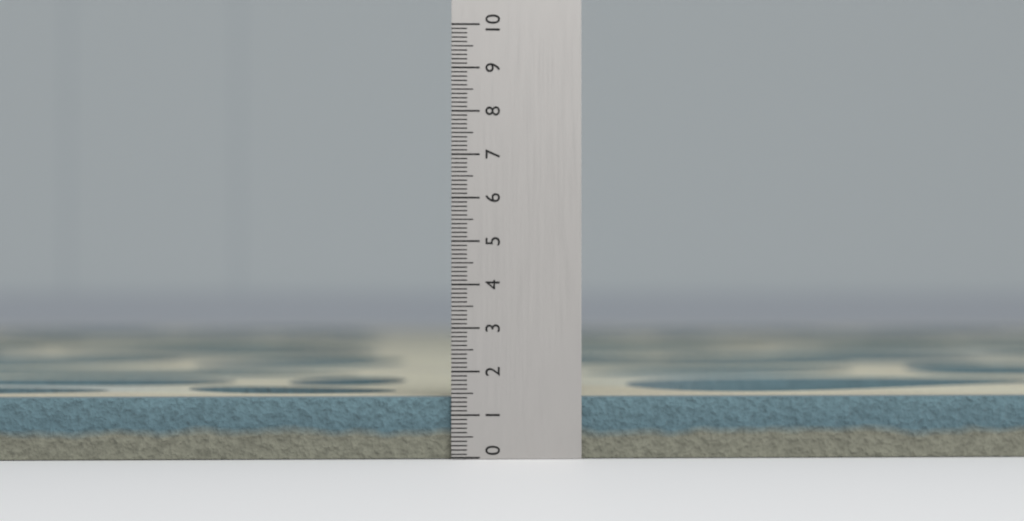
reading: 1.4 (no unit)
